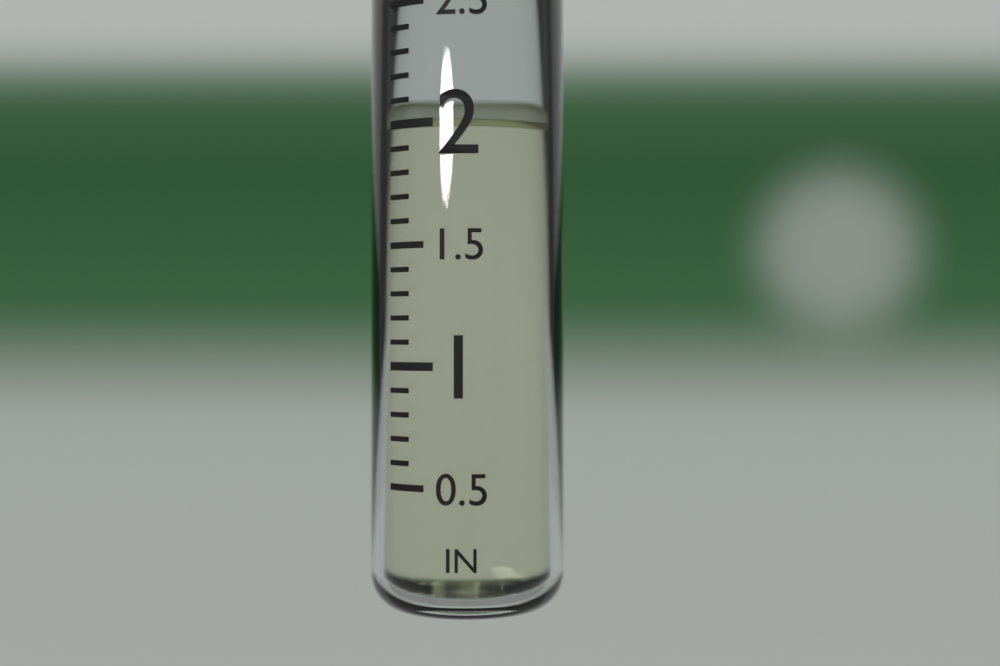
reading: 2.0 in
